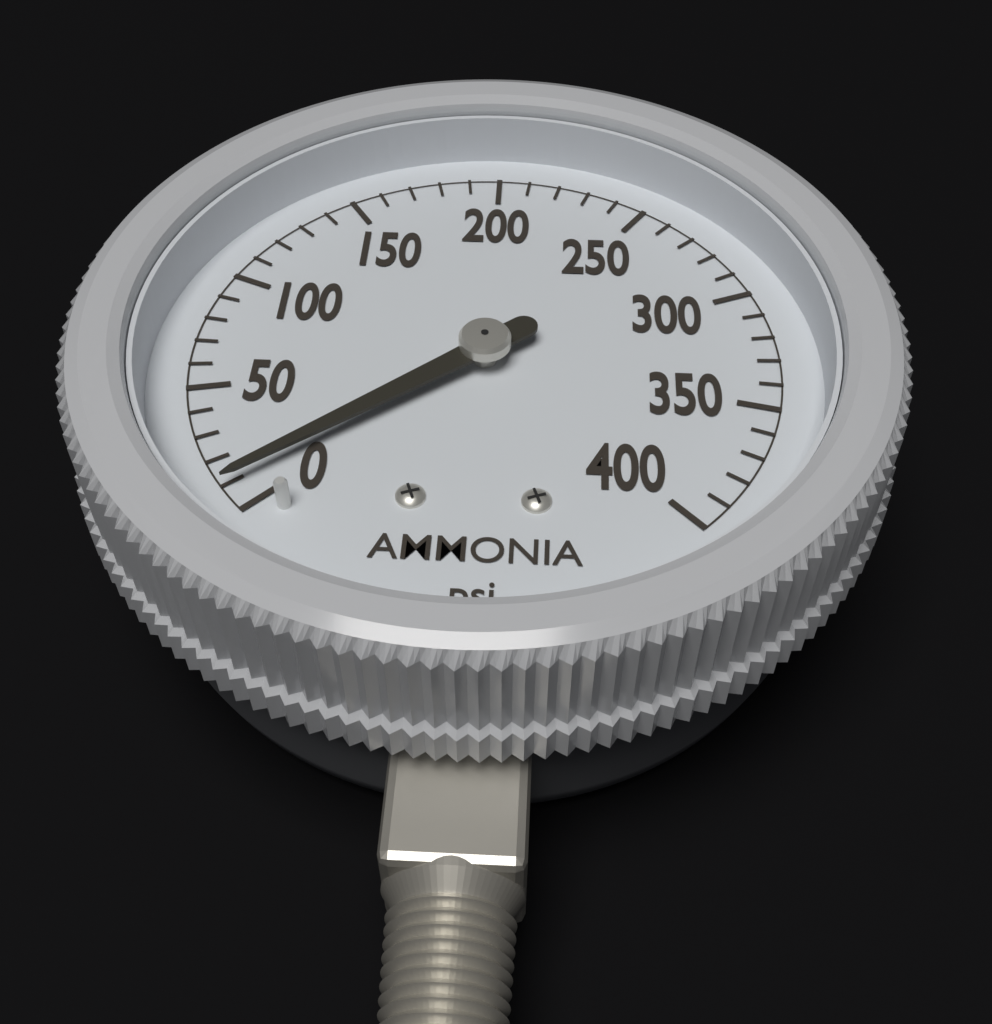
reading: 10 psi
